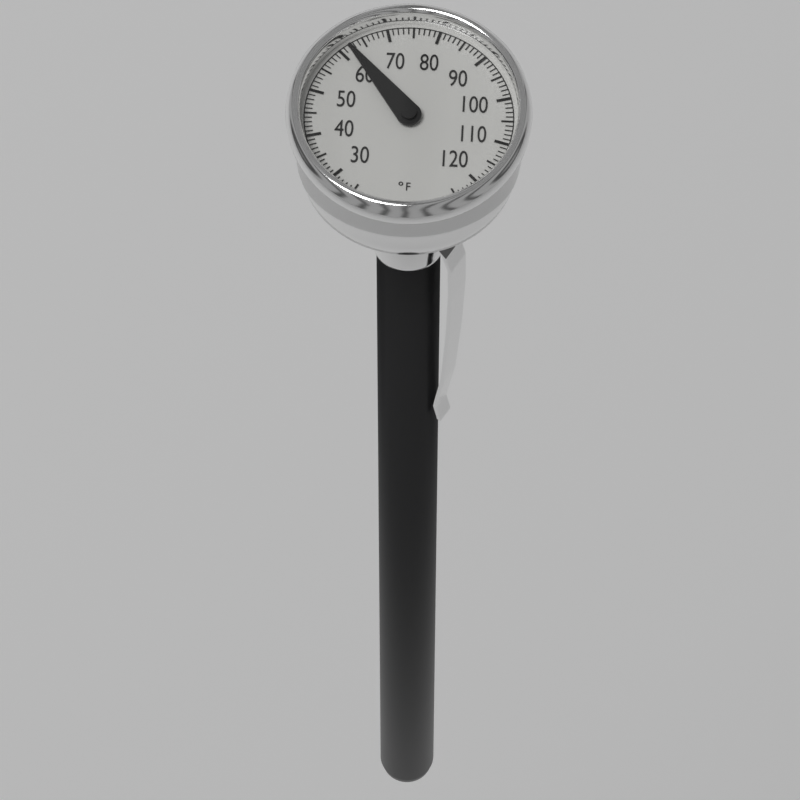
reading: 62 °F
